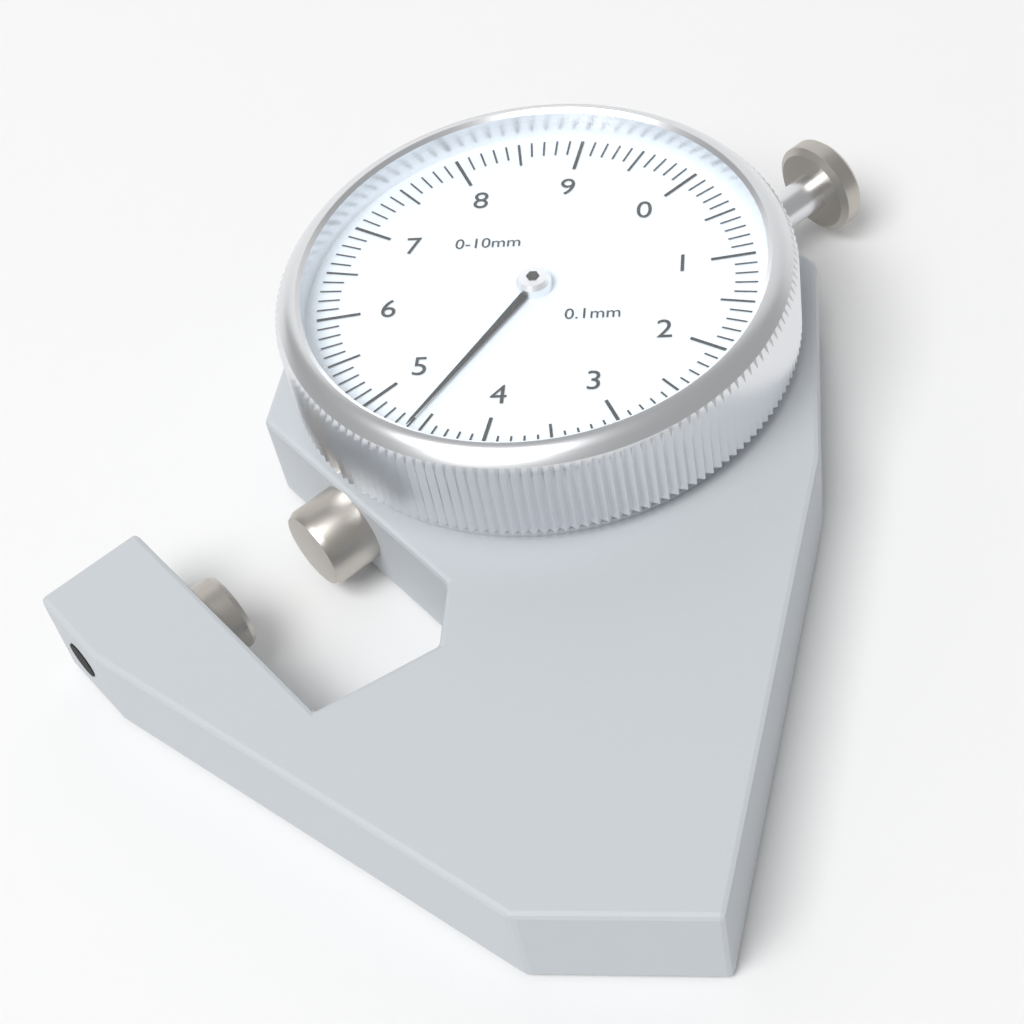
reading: 4.6 mm
